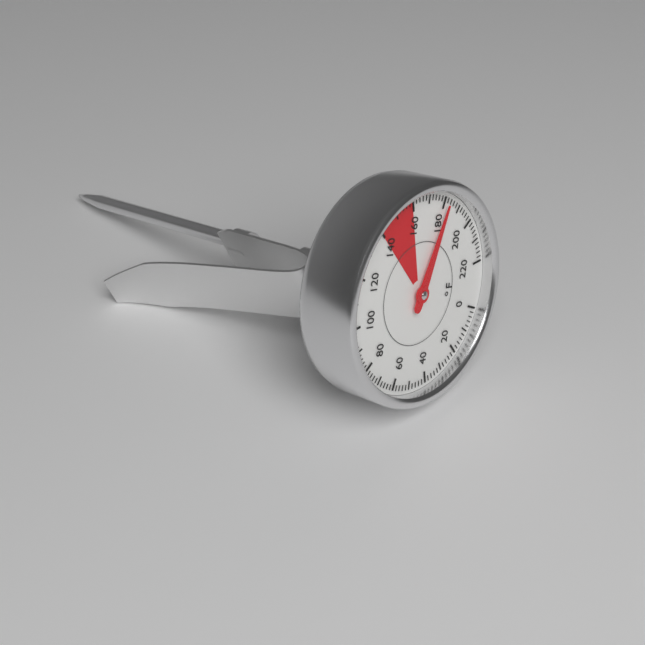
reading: 182 °F
